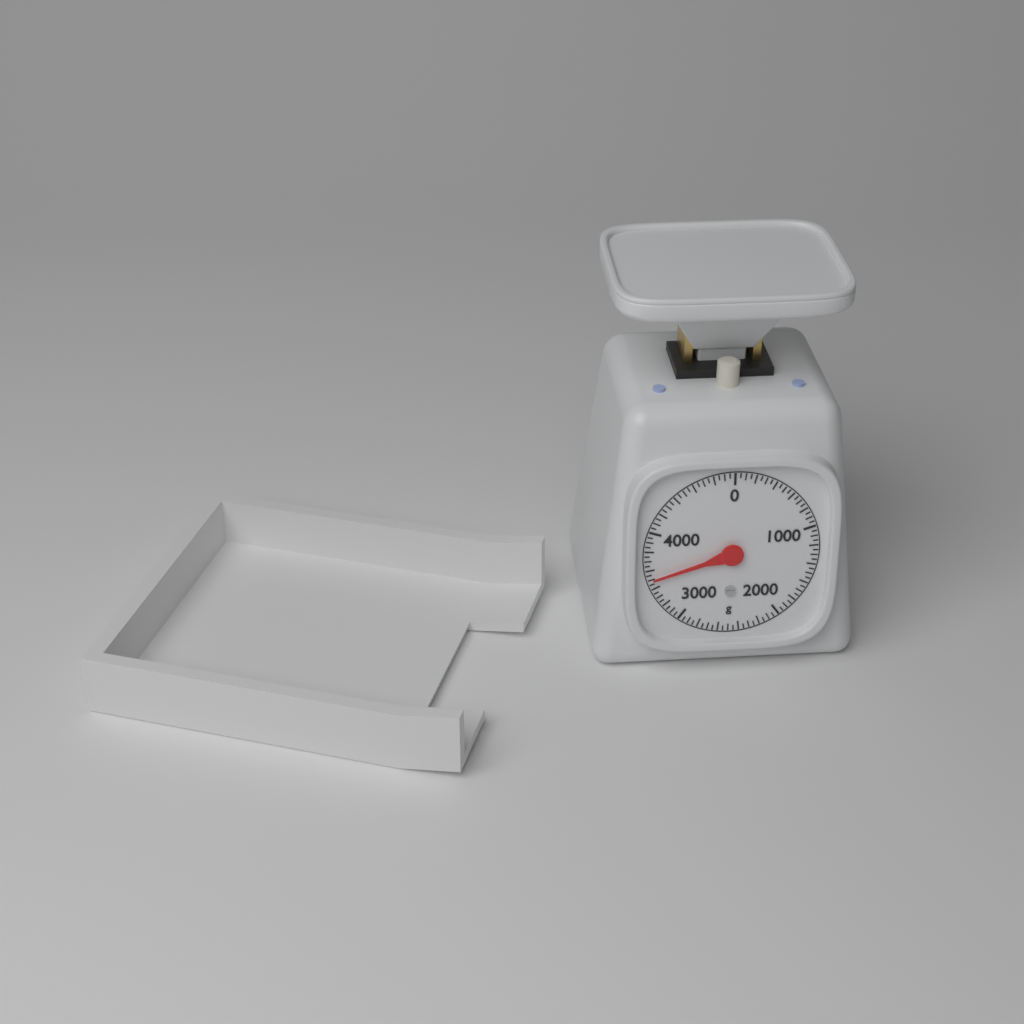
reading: 3500 g
